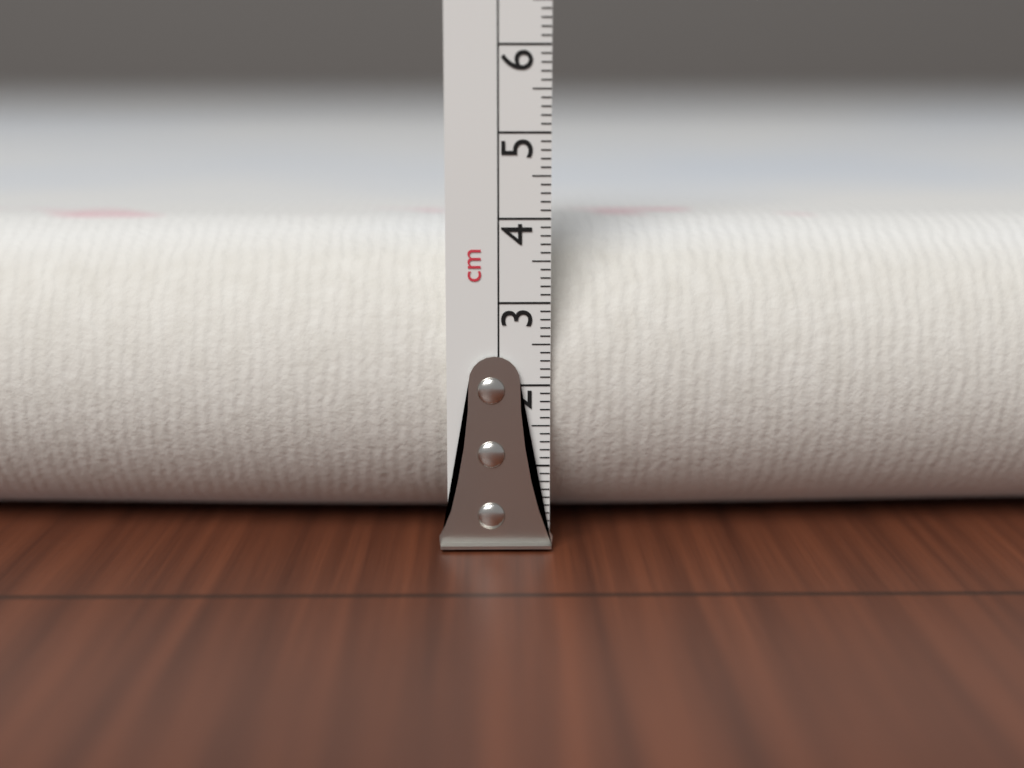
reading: 3.9 cm
